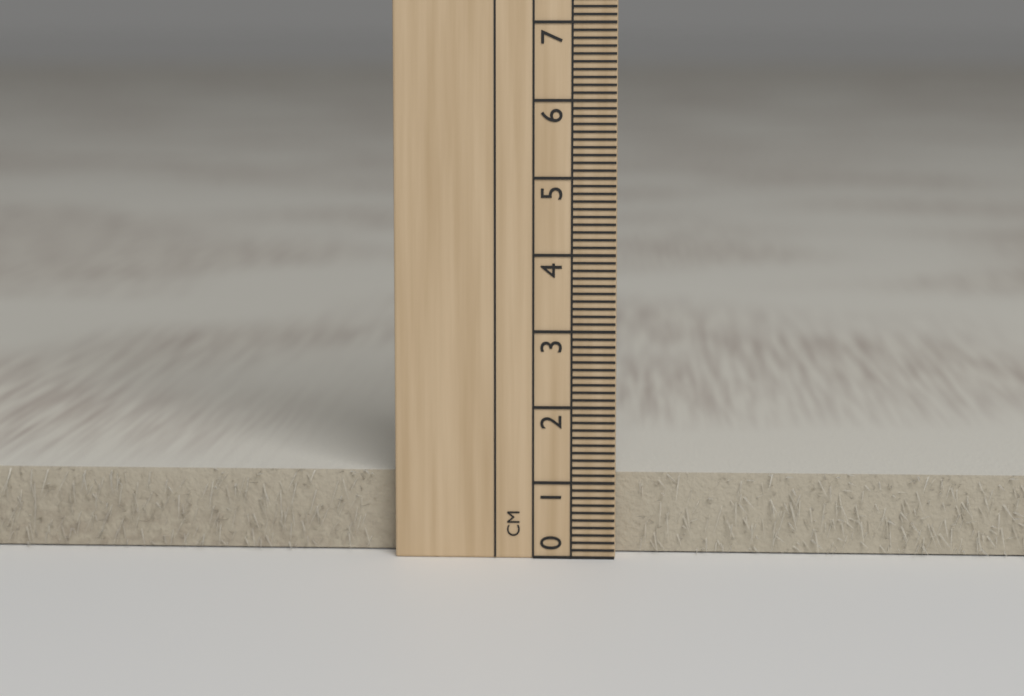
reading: 1.1 cm
